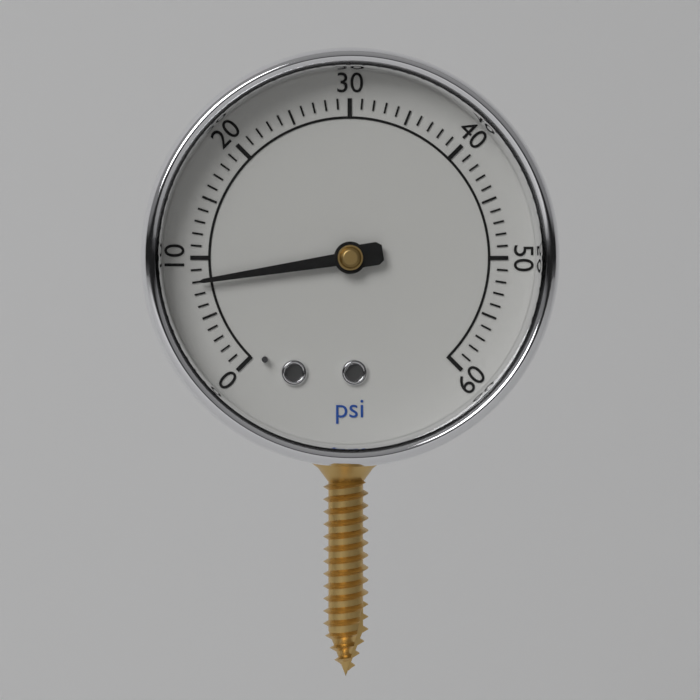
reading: 8 psi
